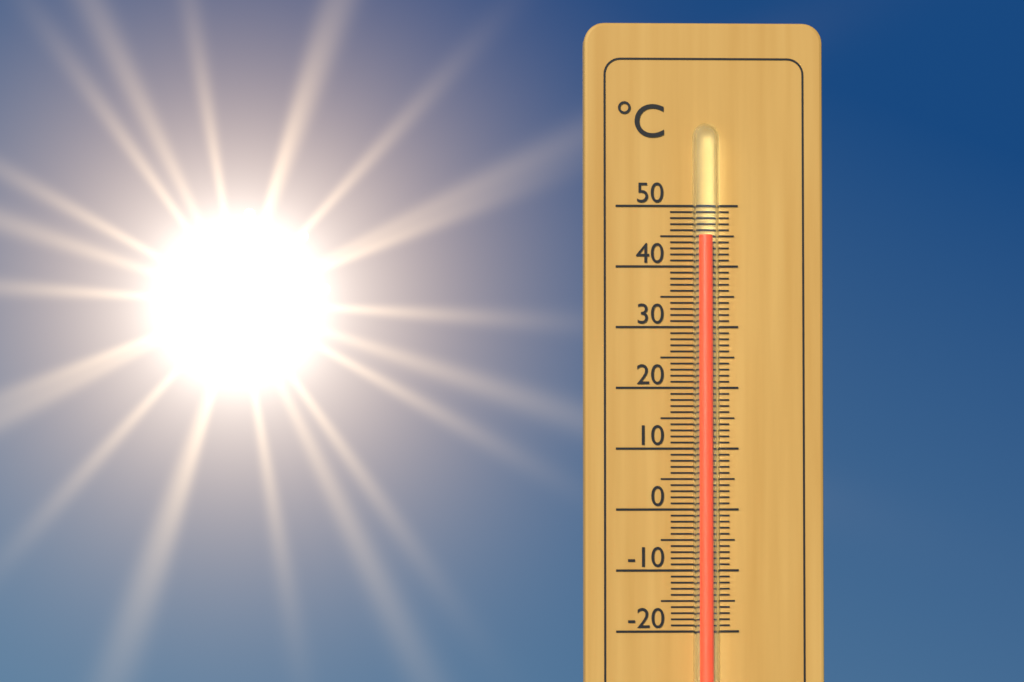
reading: 45 °C
